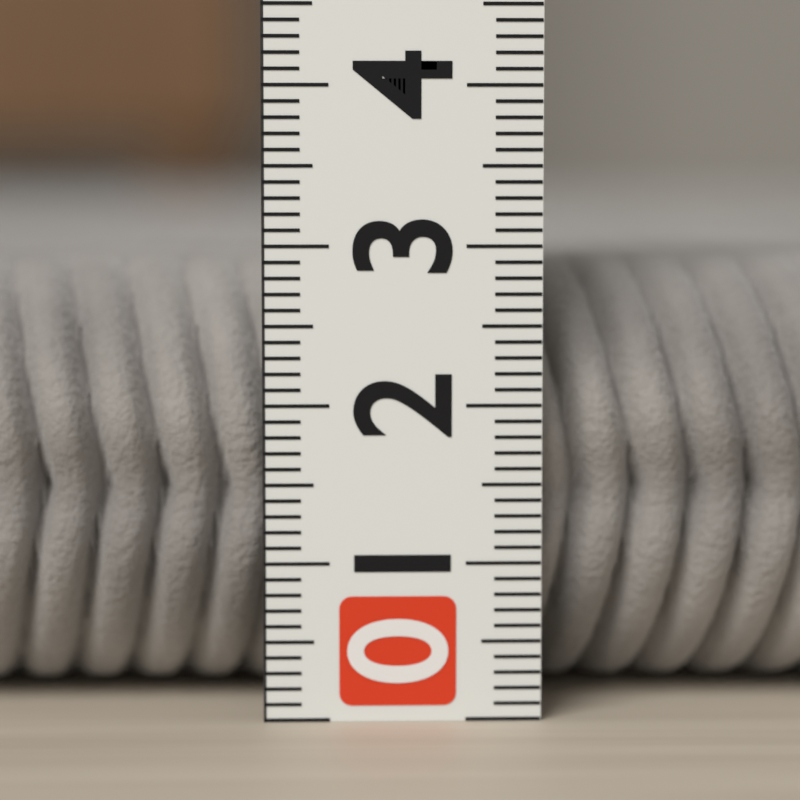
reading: 2.9 (no unit)
